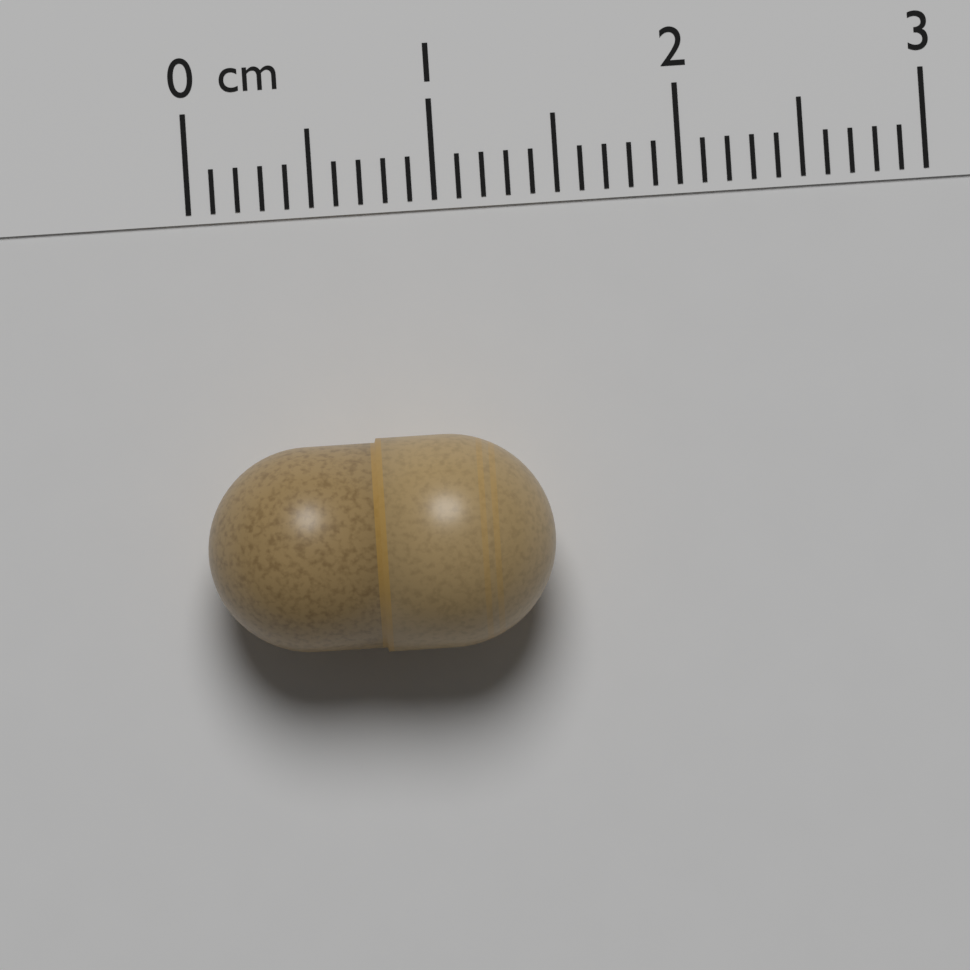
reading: 1.4 cm
